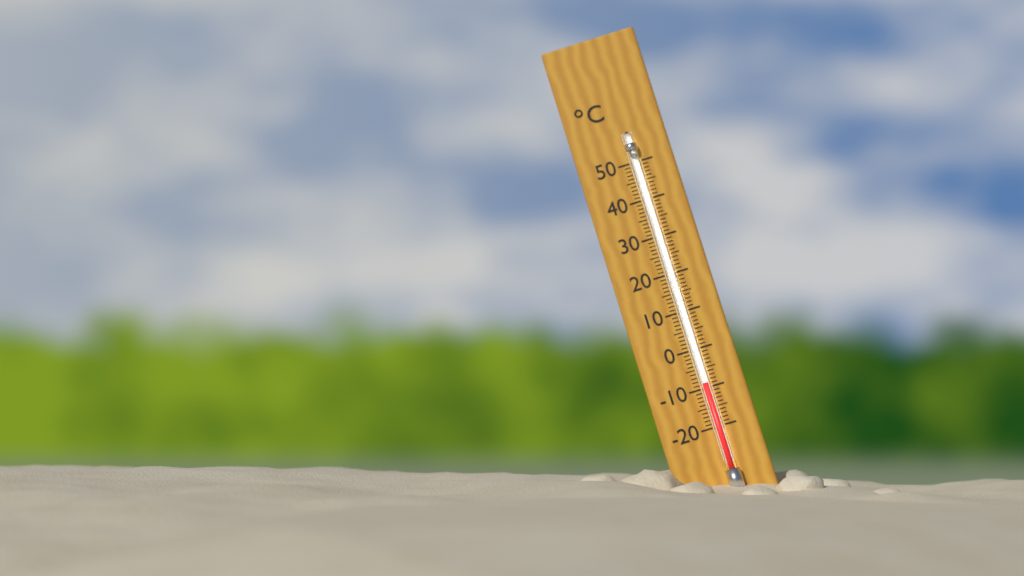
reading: -9 °C
